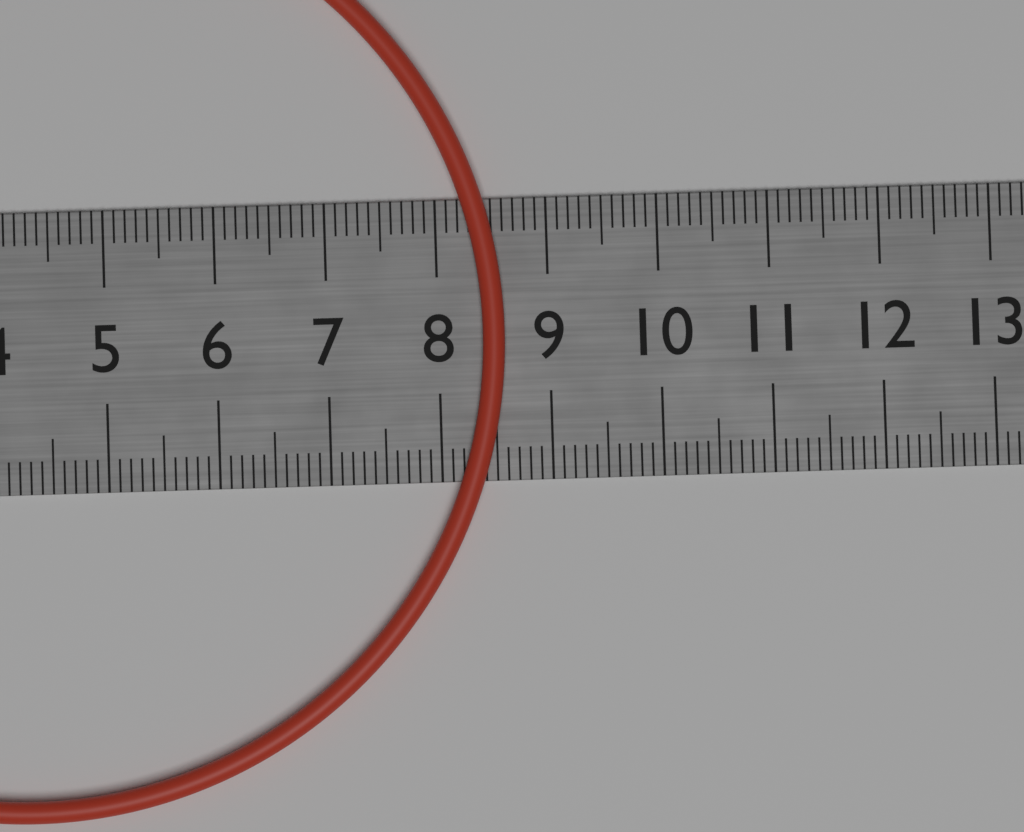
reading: 8.6 cm
